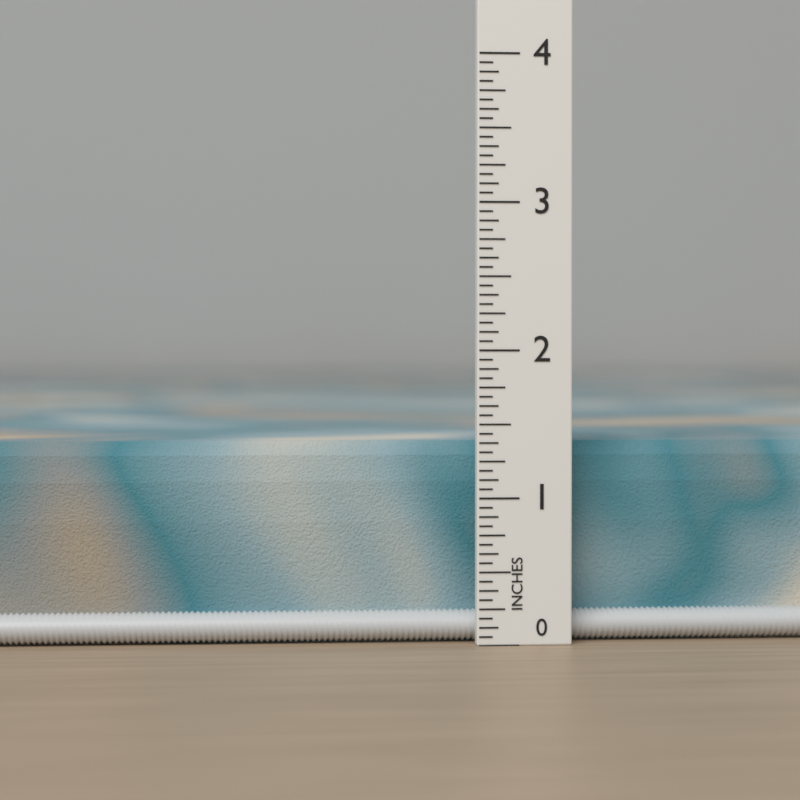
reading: 1.3750 in
